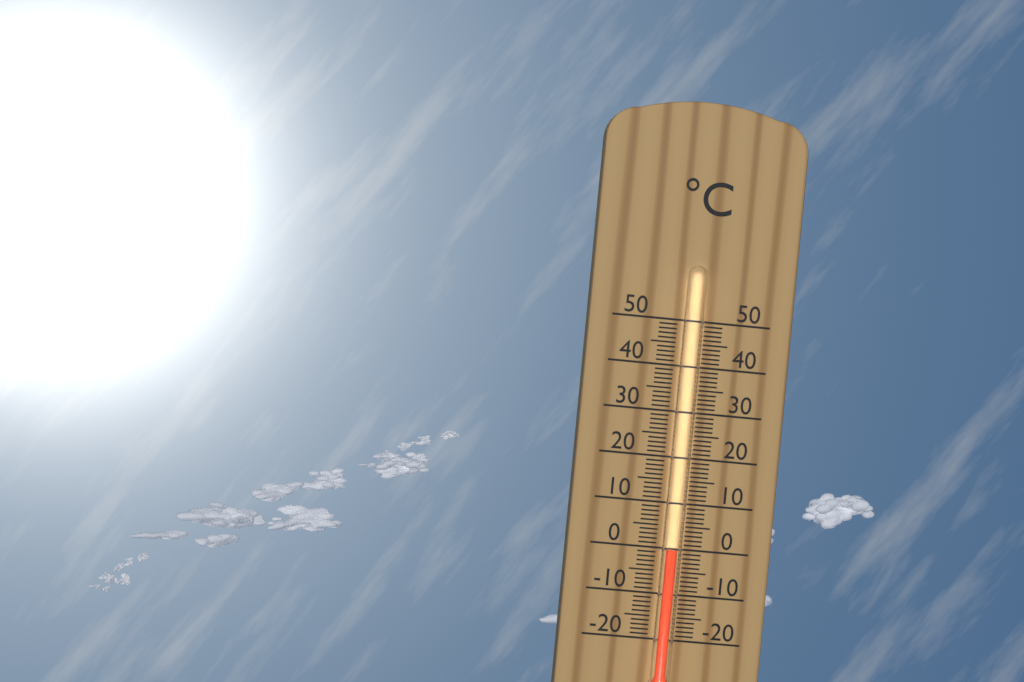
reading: 0 °C
